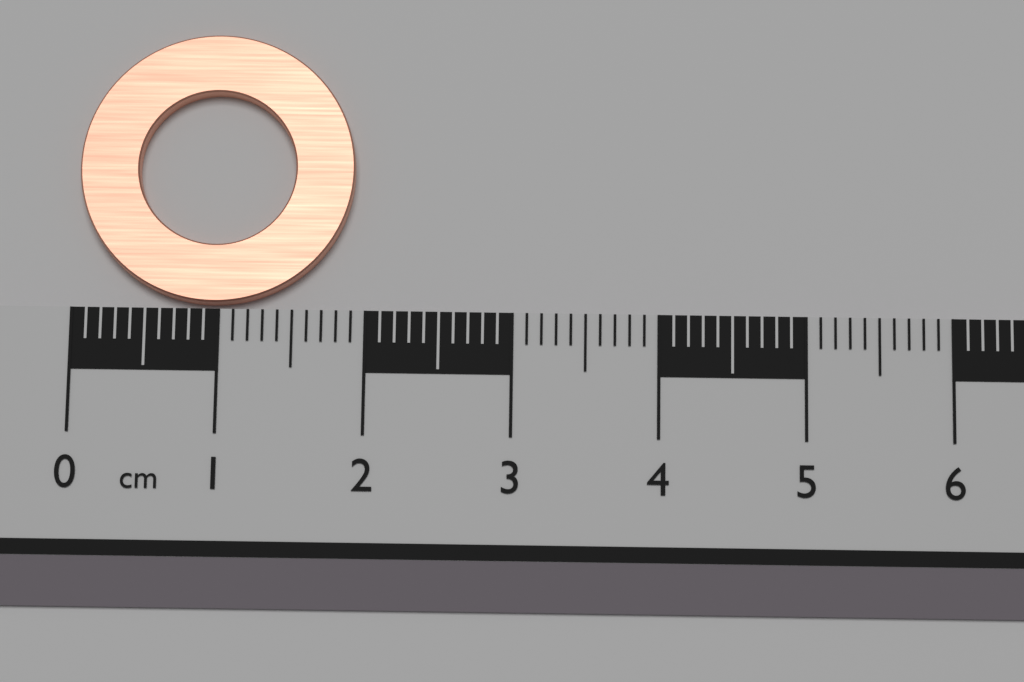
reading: 1.9 cm
